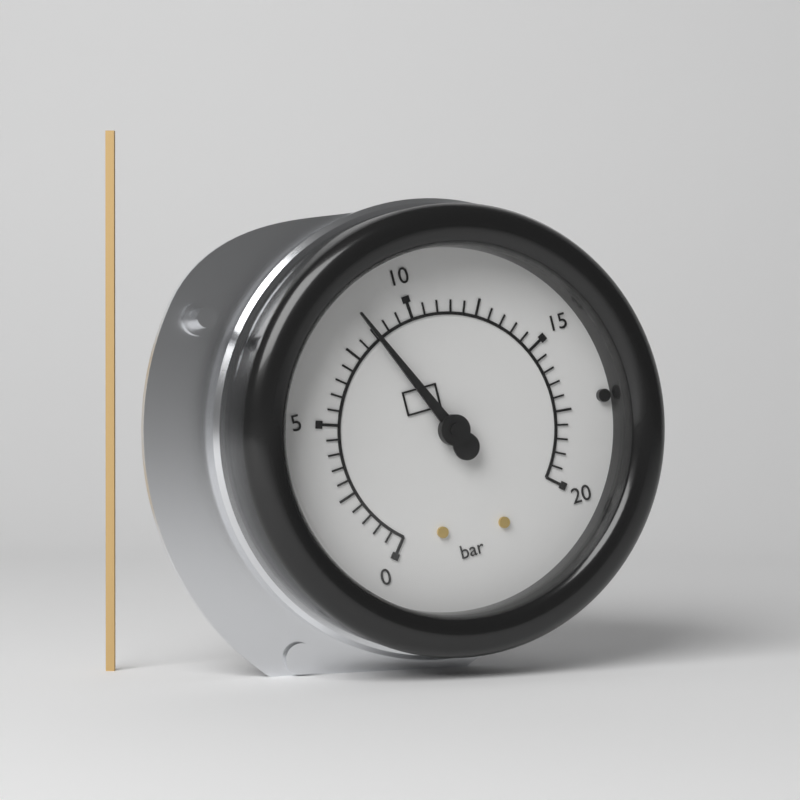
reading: 8.5 bar
